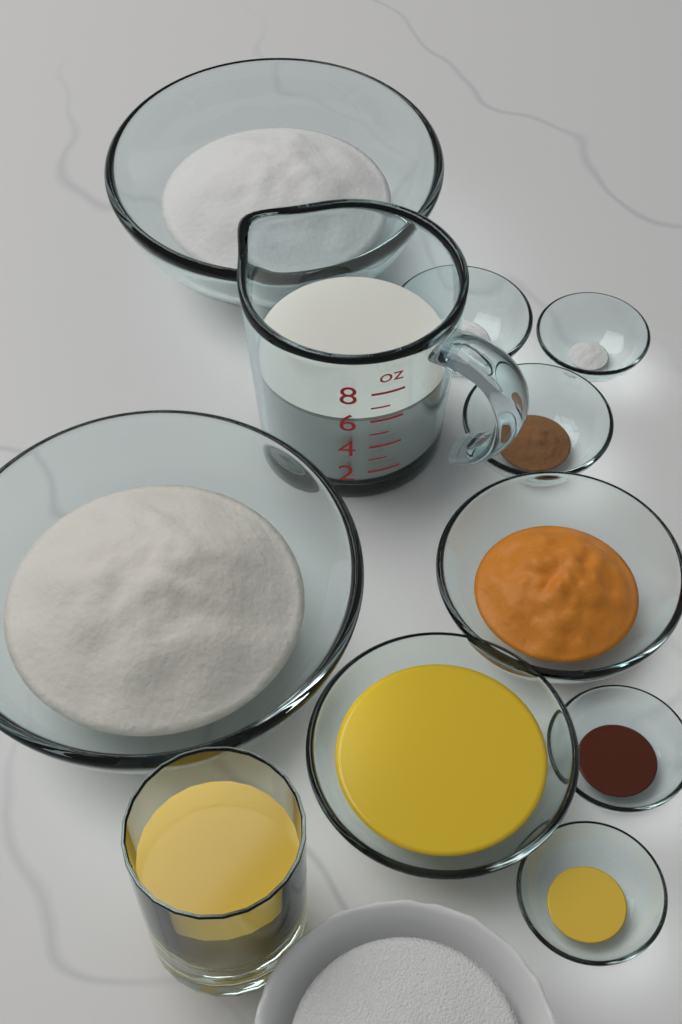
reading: 6 oz
